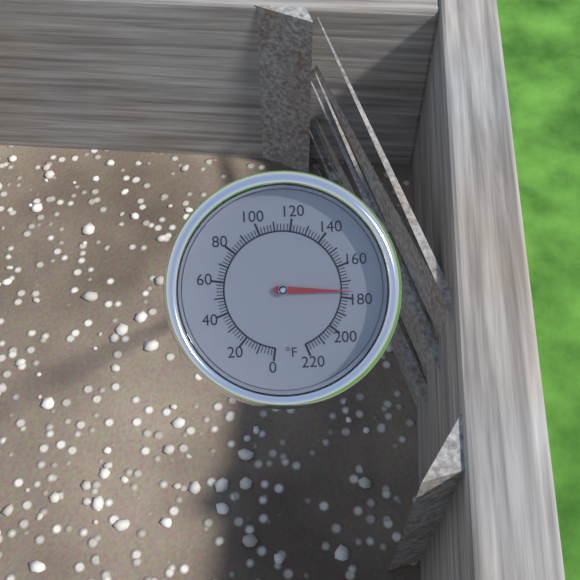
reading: 176 °F
